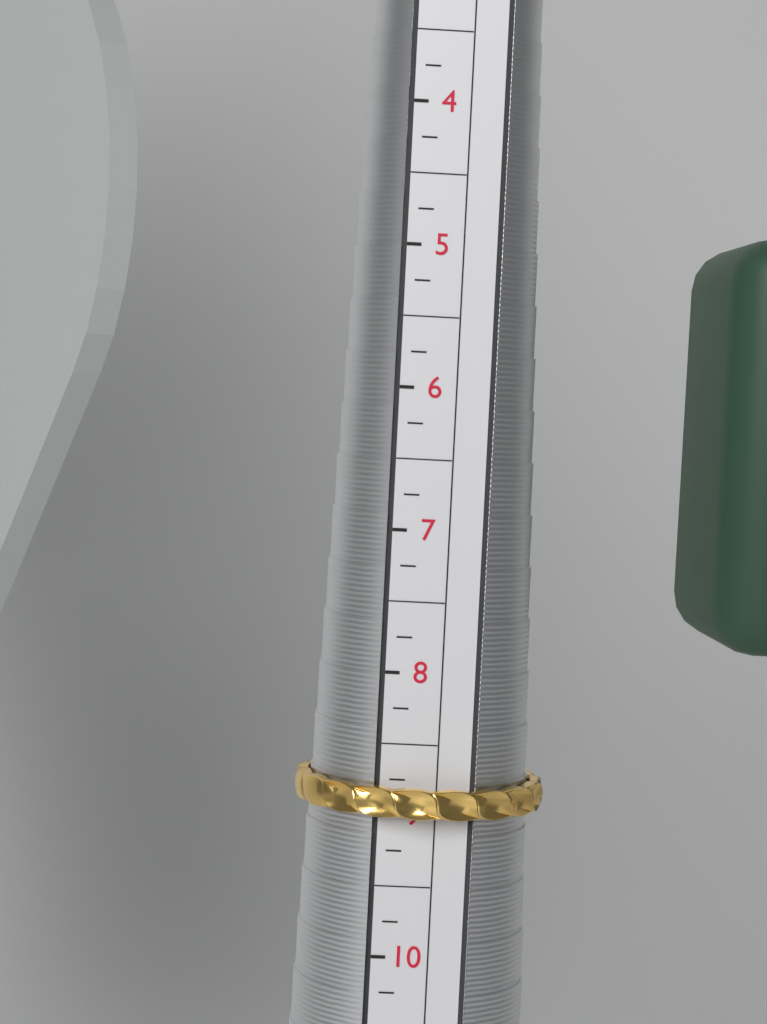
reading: 9.00 (no unit)
